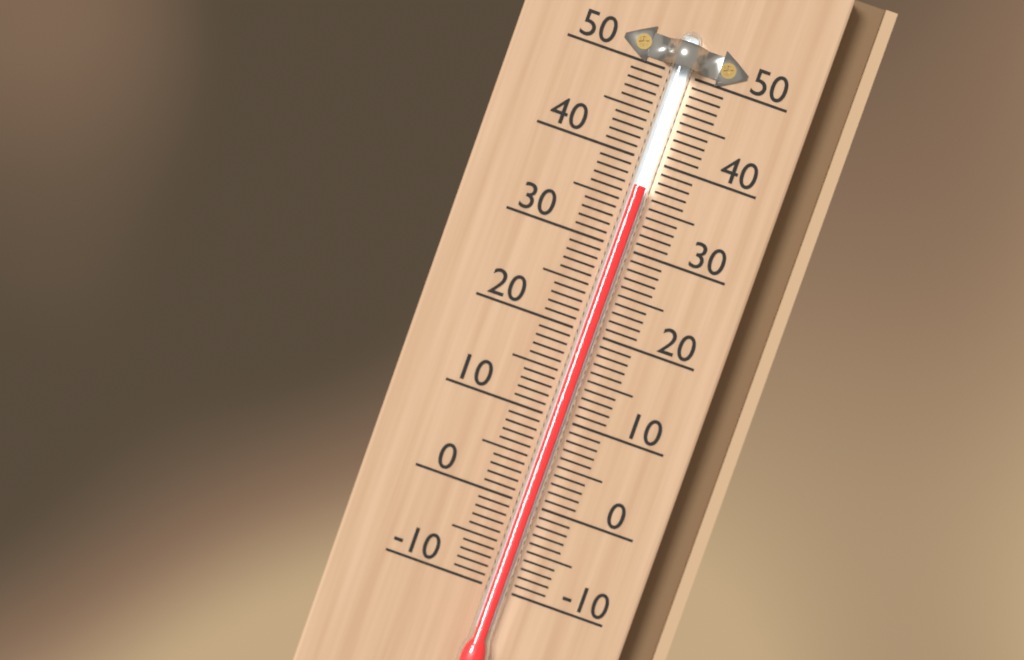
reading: 37 (no unit)
